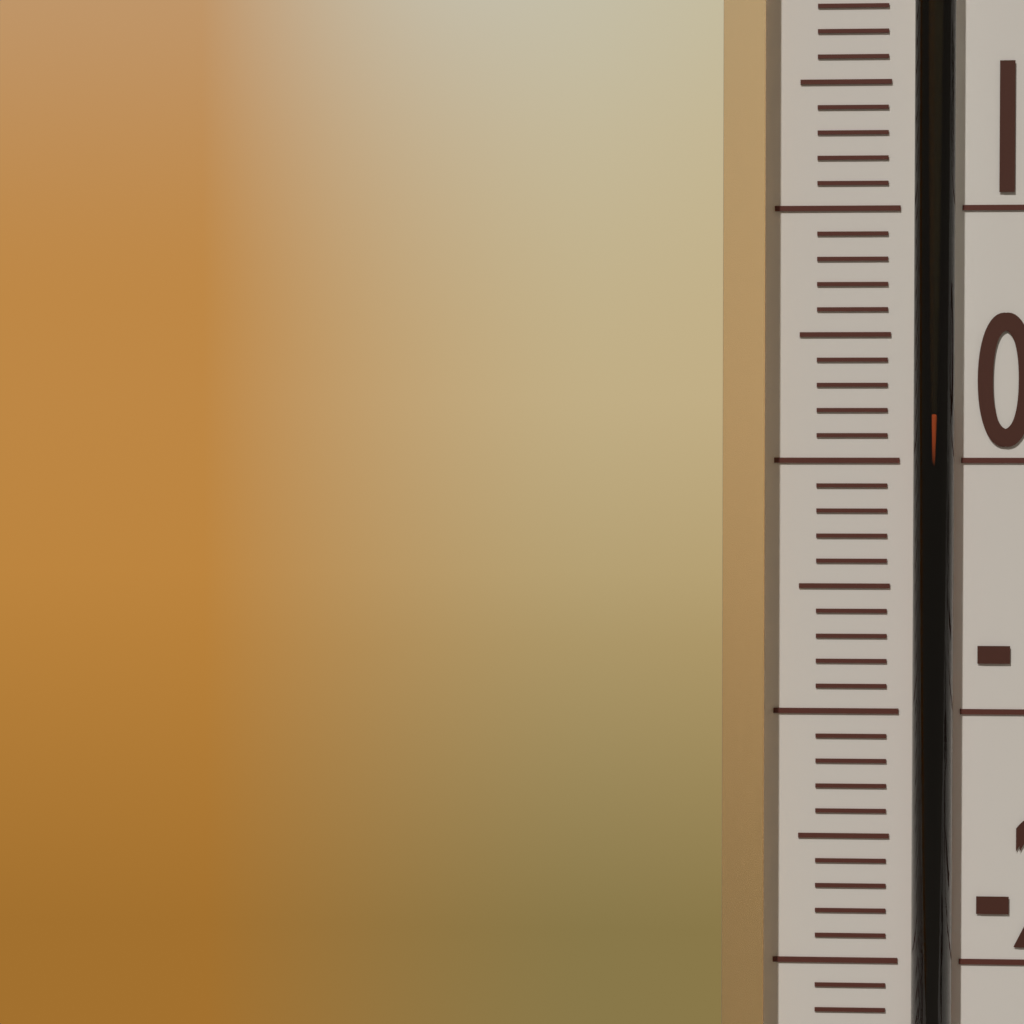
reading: 2 °C
